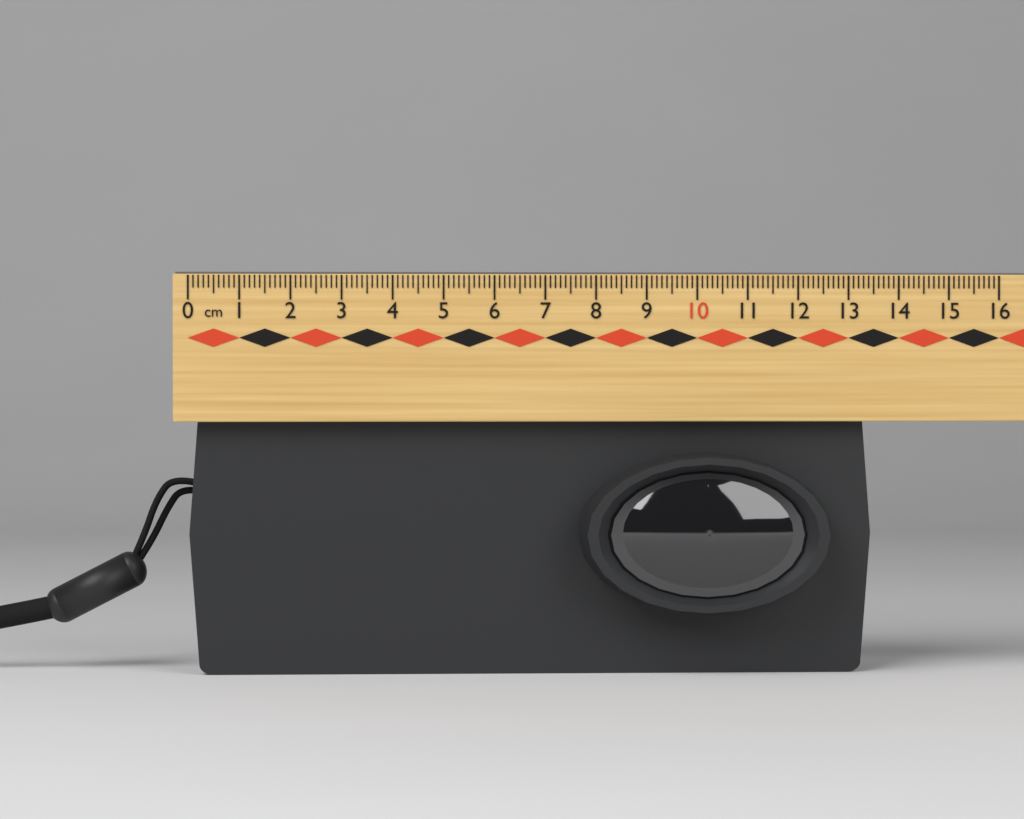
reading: 13.5 cm
